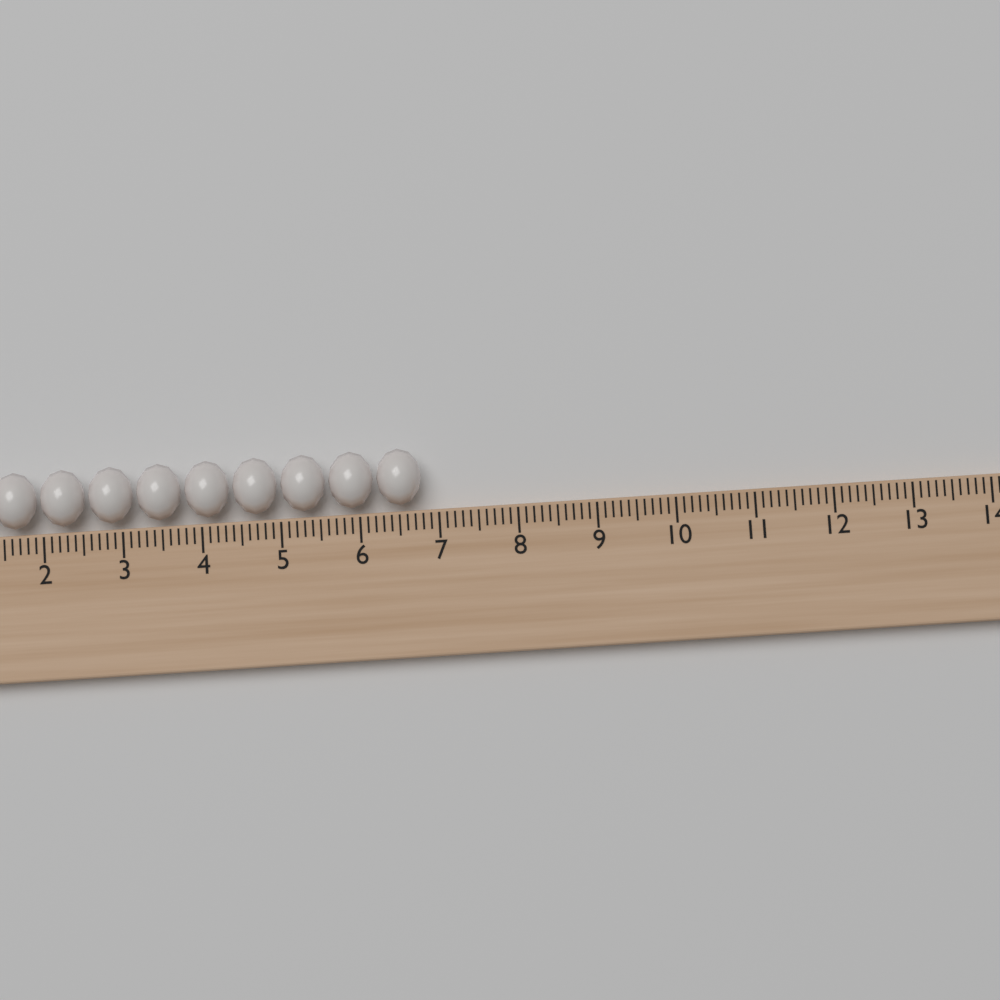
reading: 6.8 (no unit)
